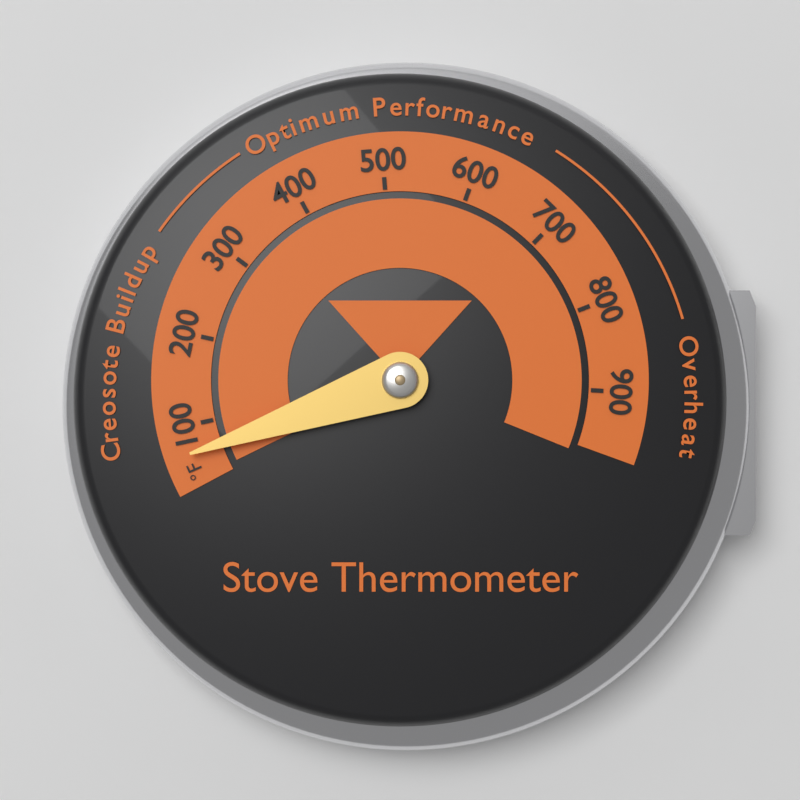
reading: 70 °F
